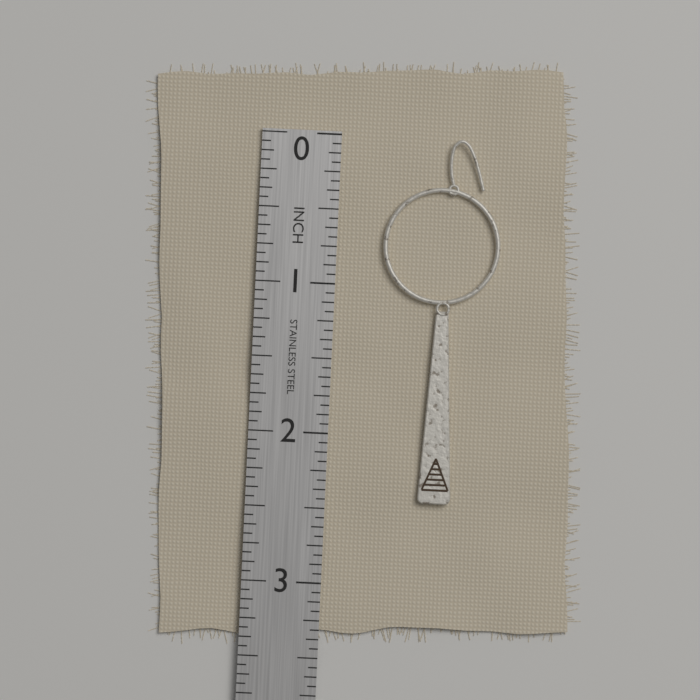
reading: 2.4375 in
